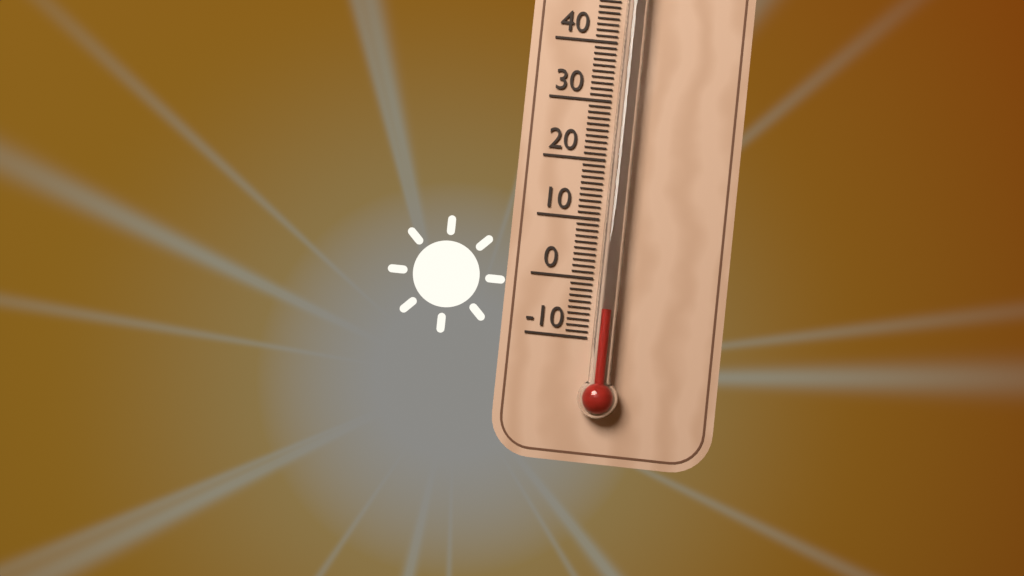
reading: -5 °C
